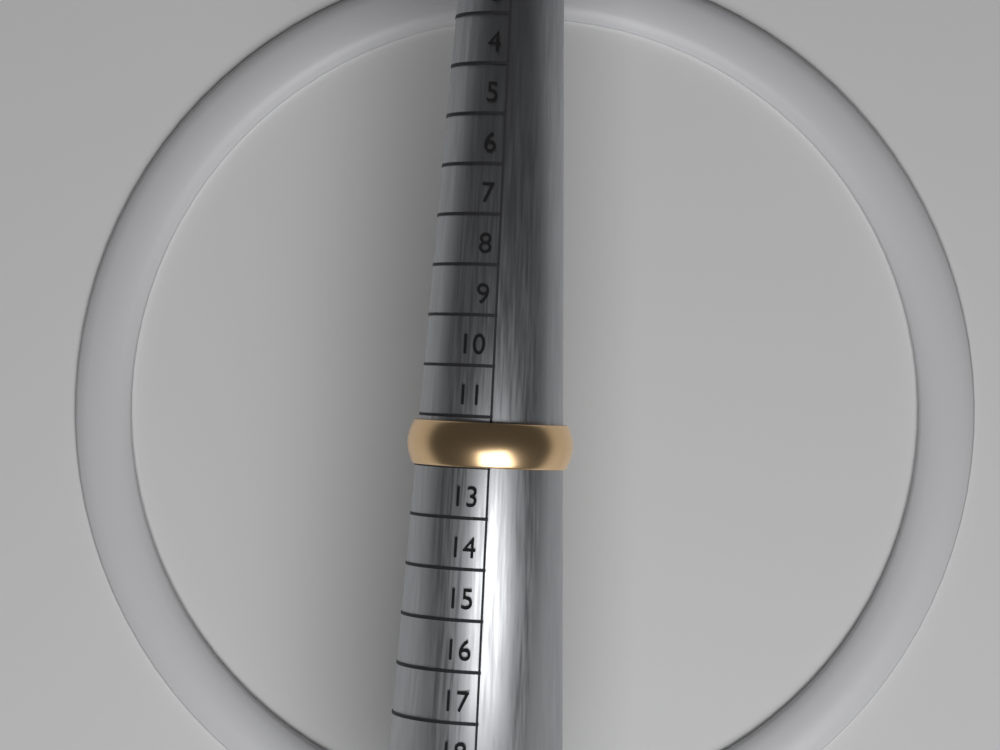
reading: 12 (no unit)
